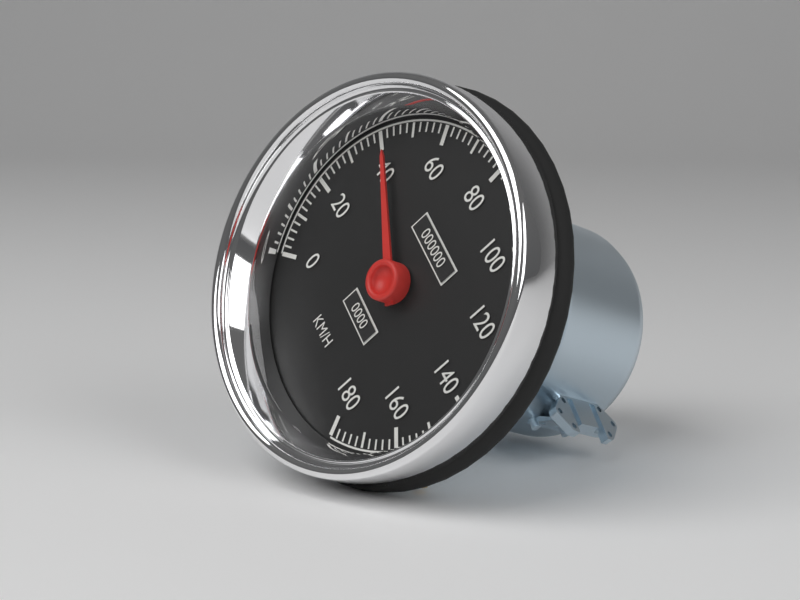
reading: 42 km/h
